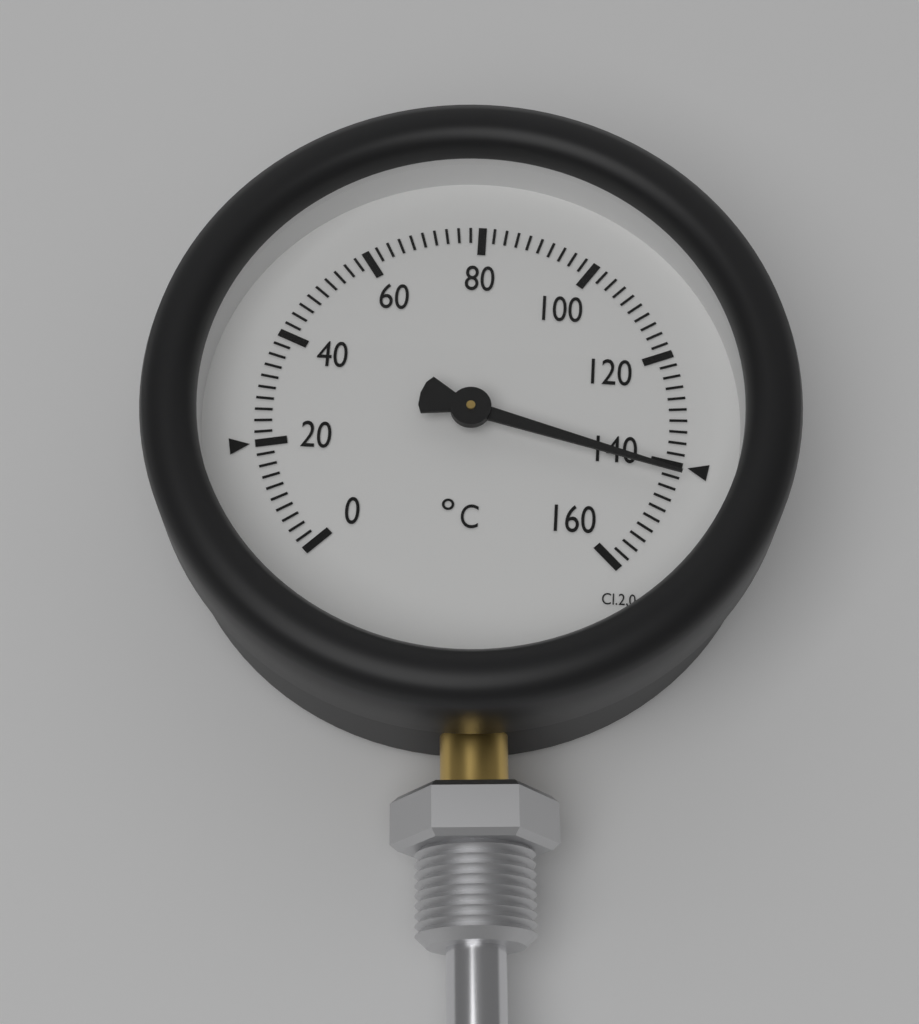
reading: 142 °C
